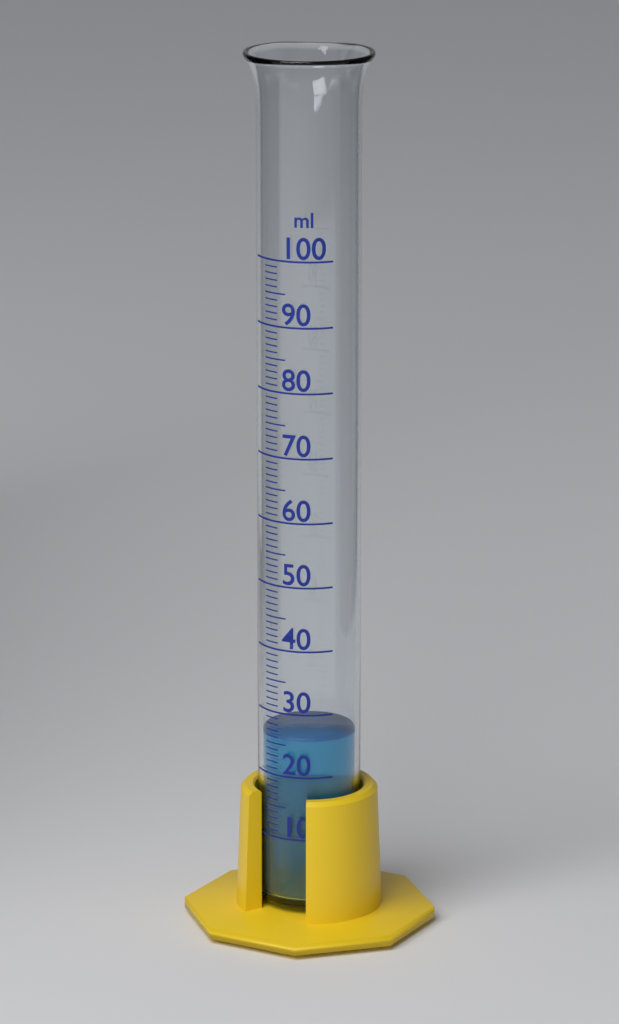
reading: 26 ml
